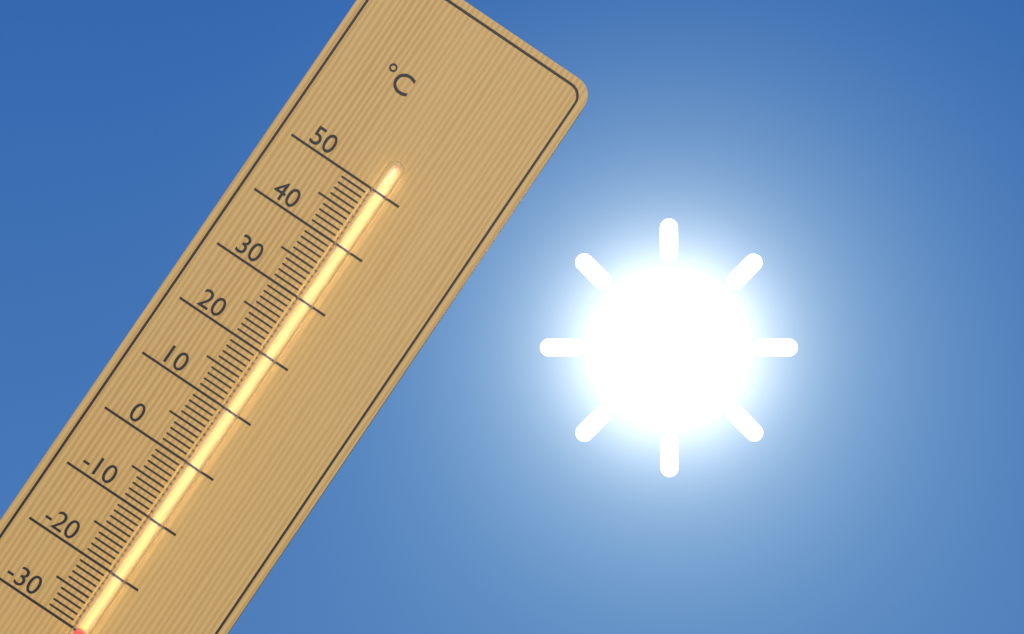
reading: -29 °C
